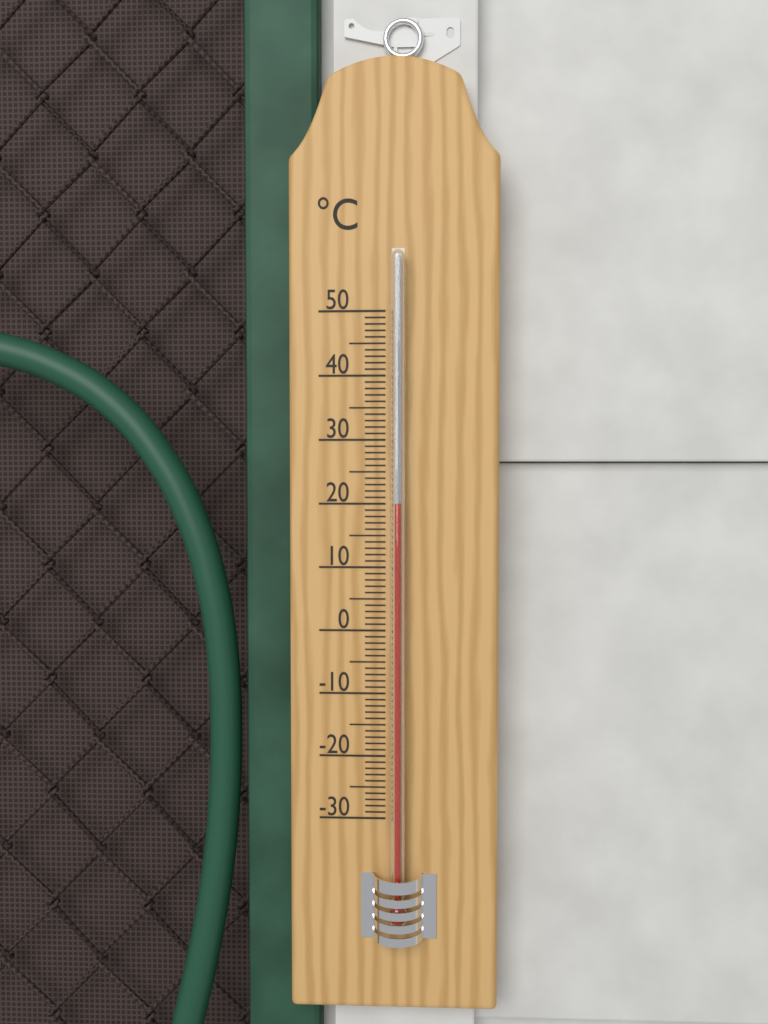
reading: 20 °C
